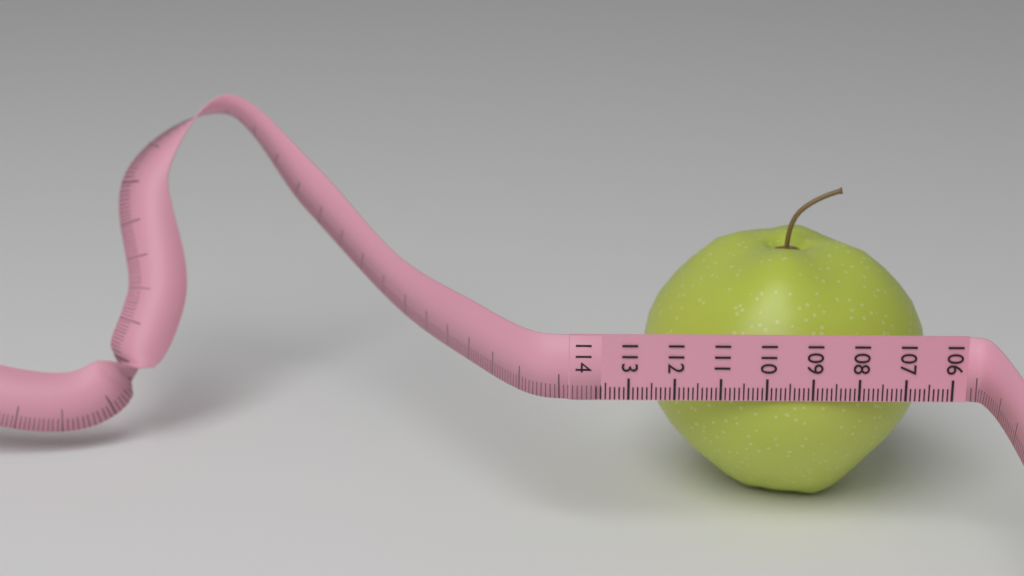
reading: 112.5 (no unit)
